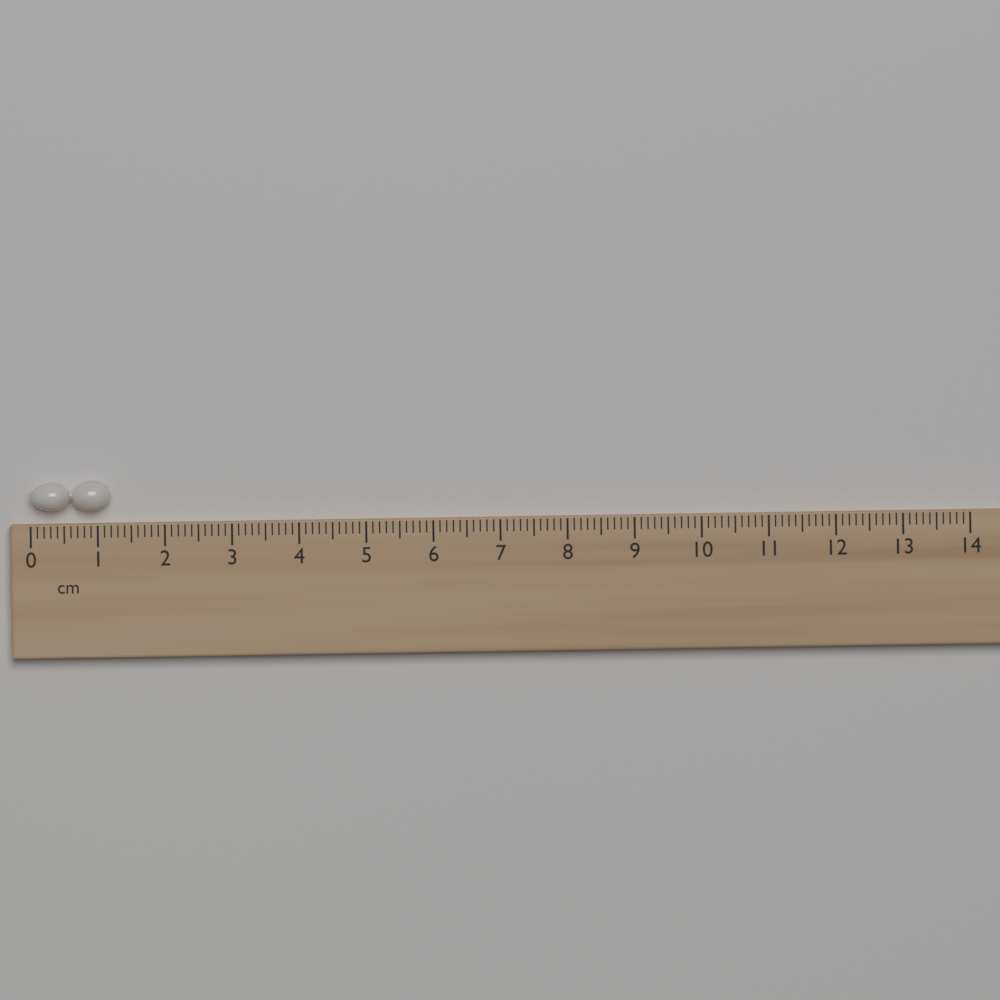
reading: 1.2 cm
